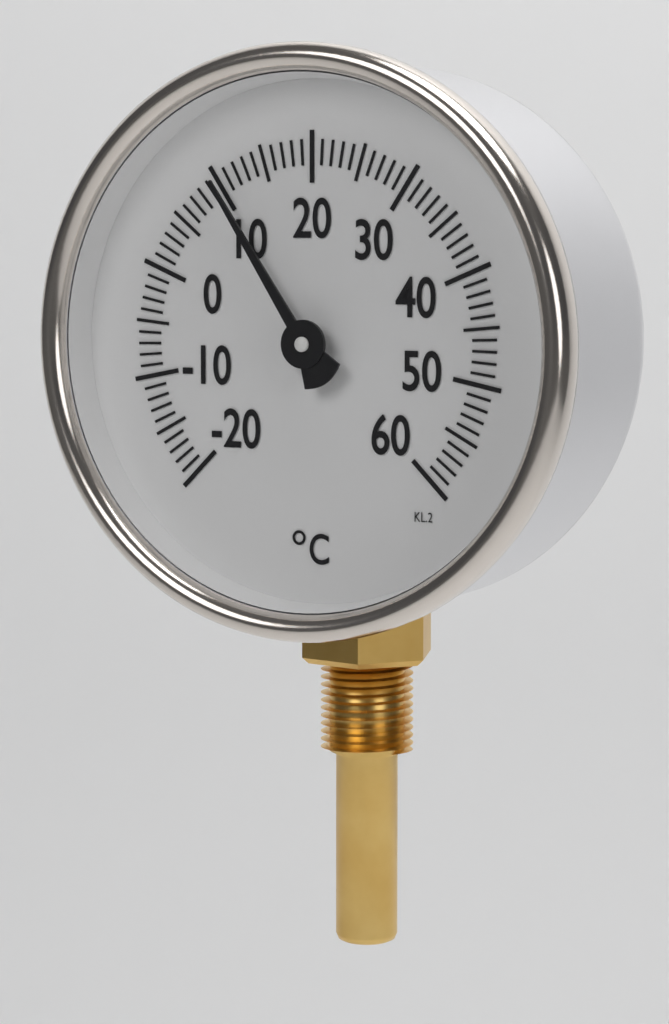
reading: 10 °C
